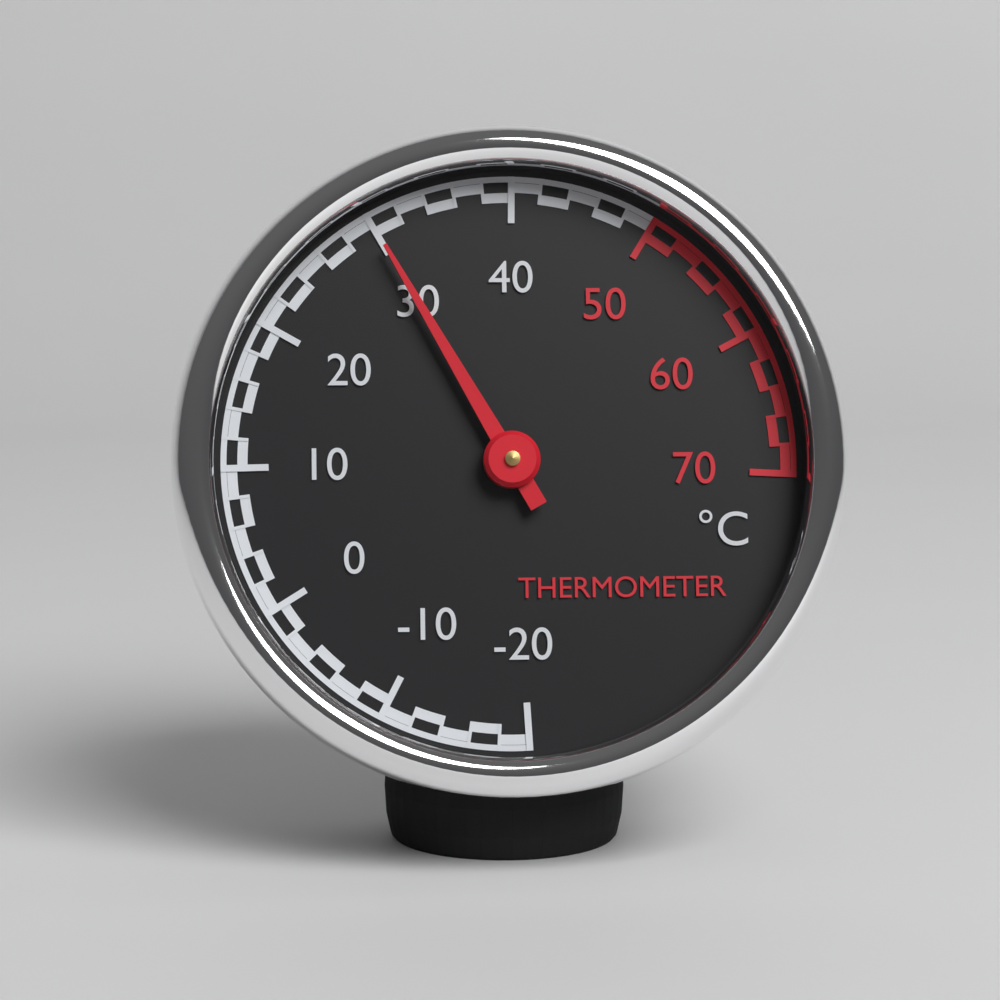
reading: 30 °C
